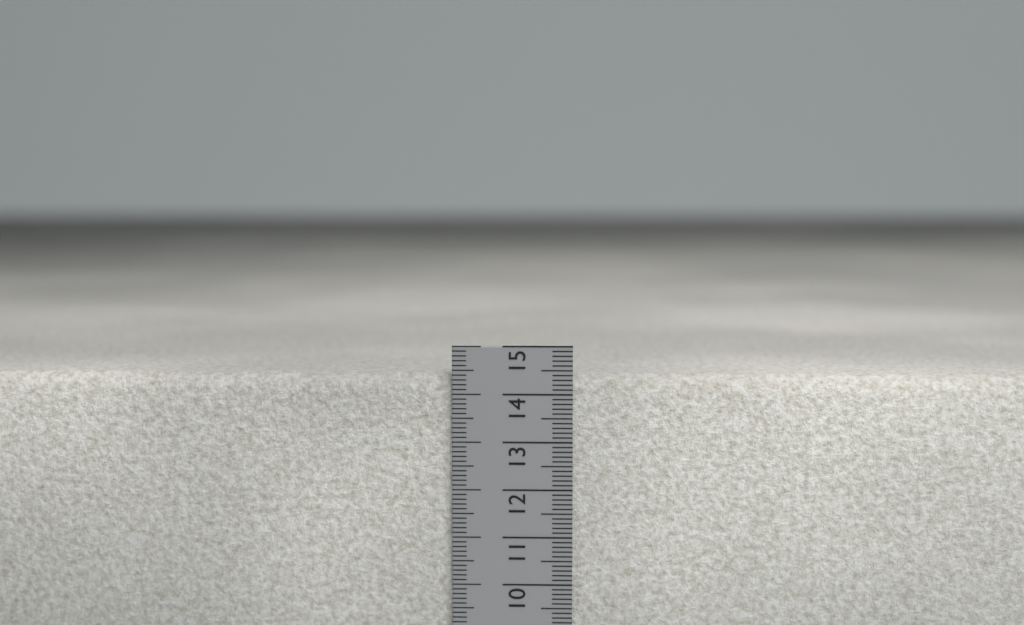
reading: 14.4 cm
